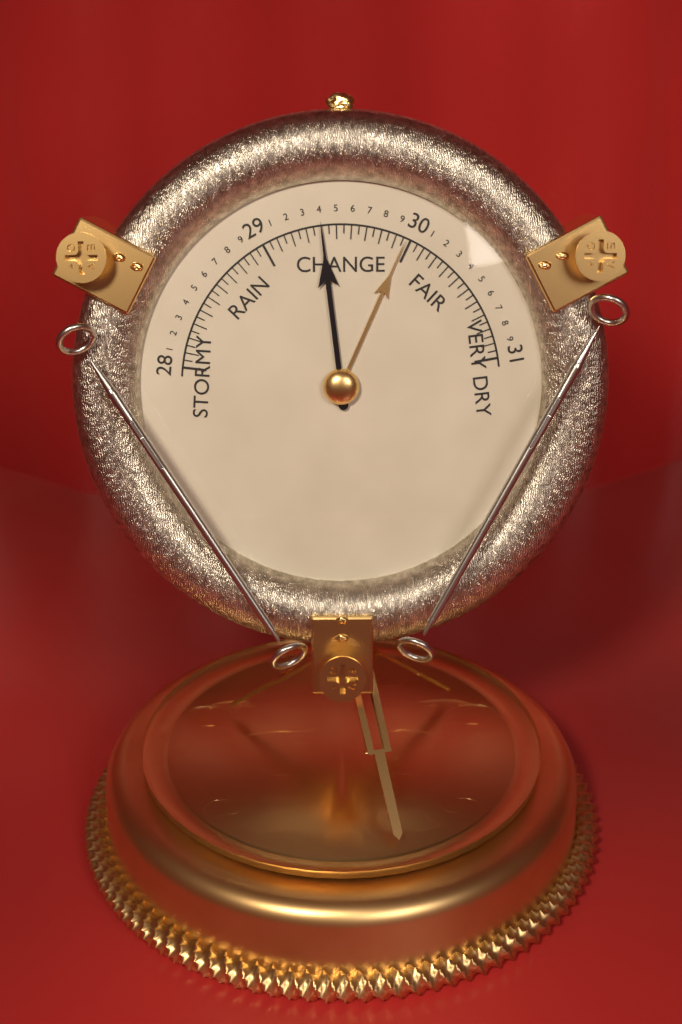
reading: 29.40 (no unit)
